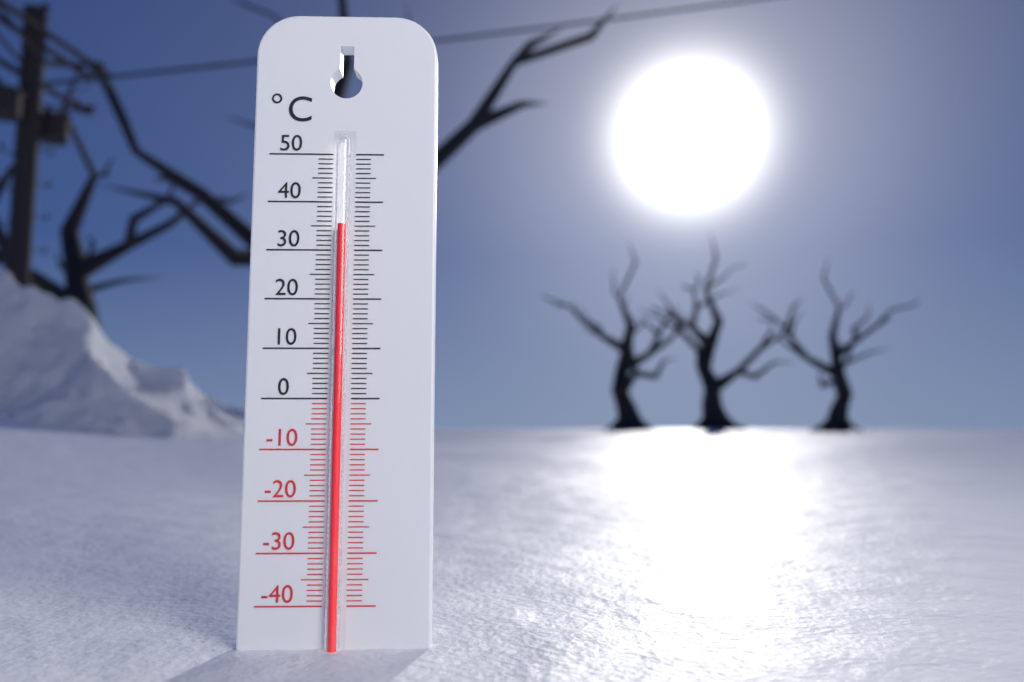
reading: 35 °C
